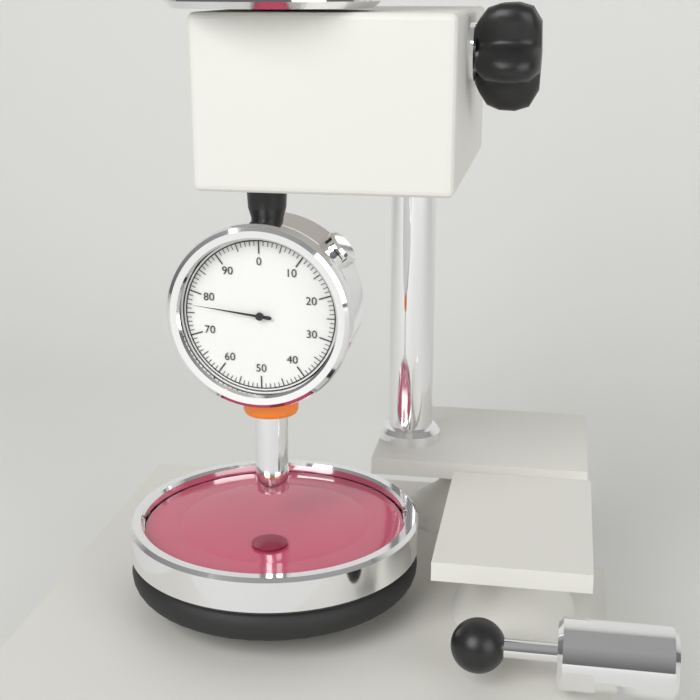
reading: 77 (no unit)
